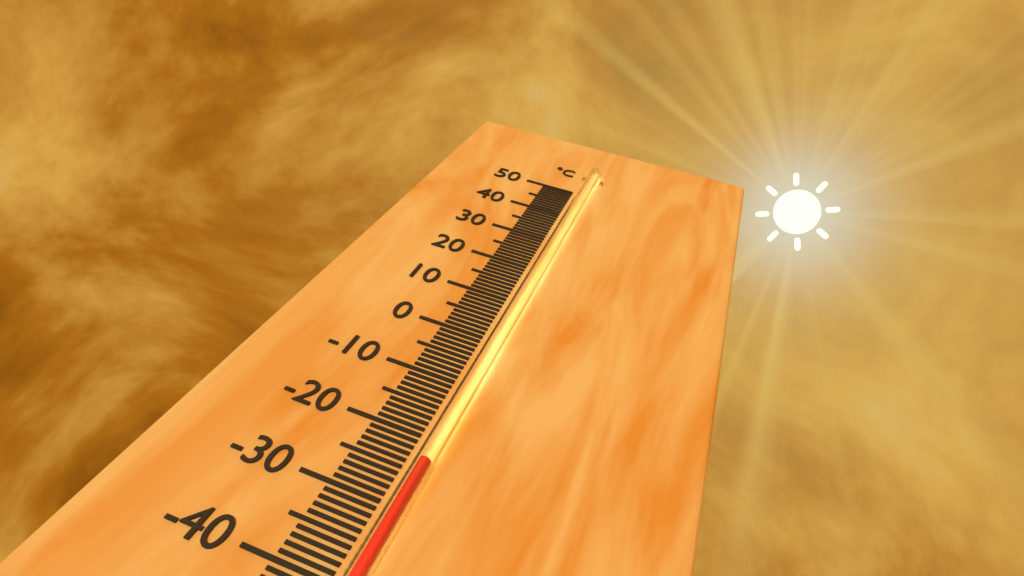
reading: -24 °C
